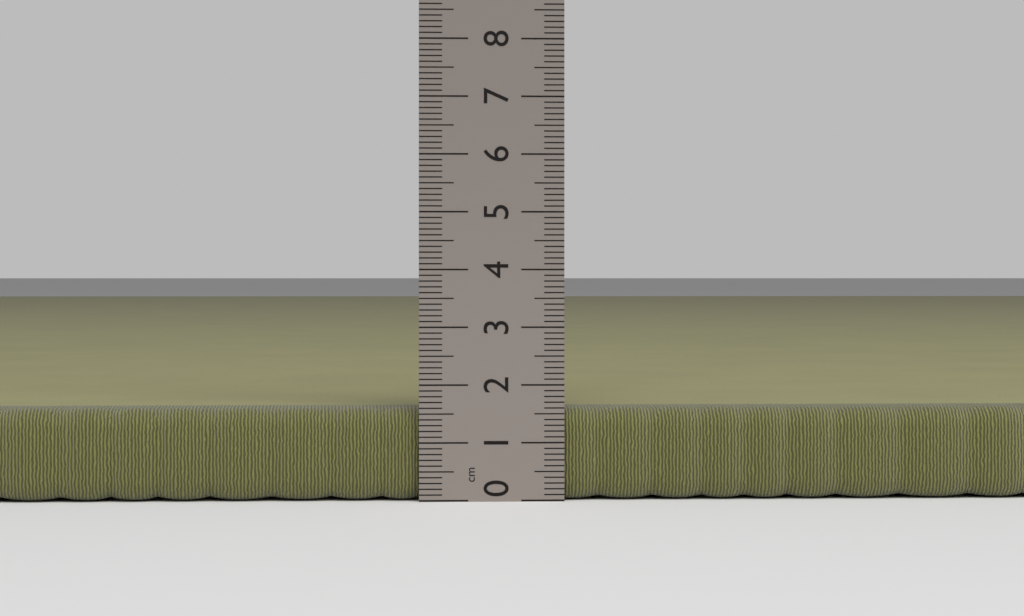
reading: 1.6 cm
